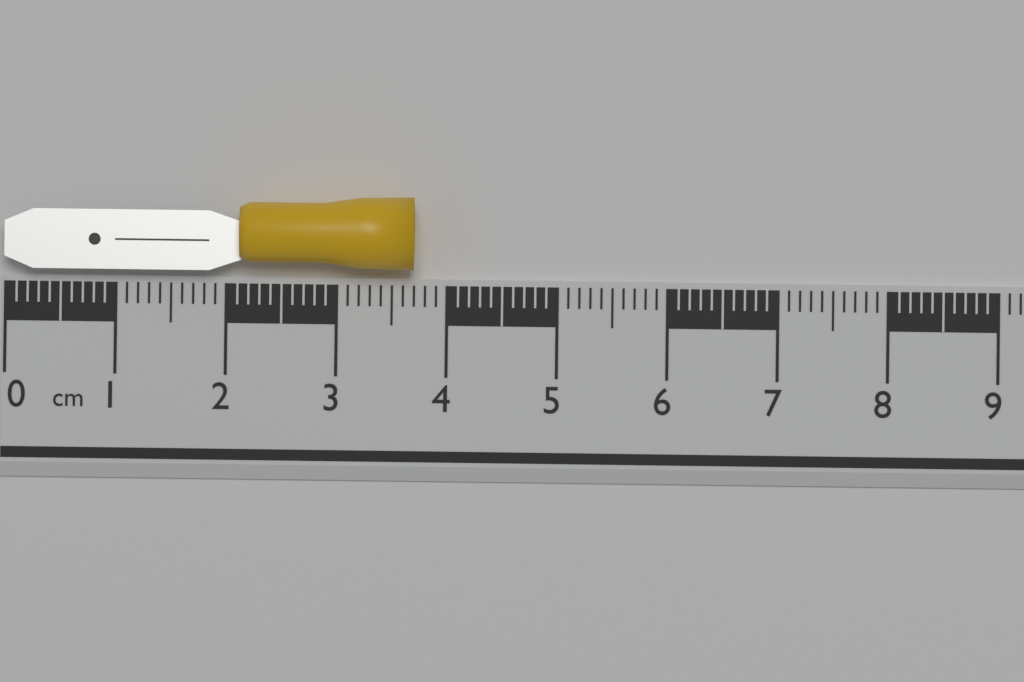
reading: 3.7 cm
